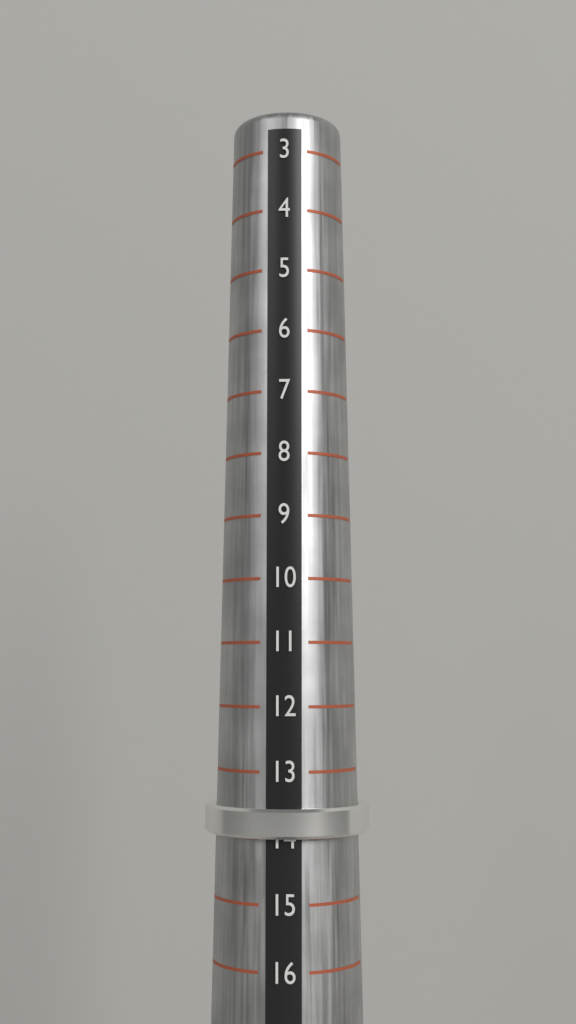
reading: 14 (no unit)
